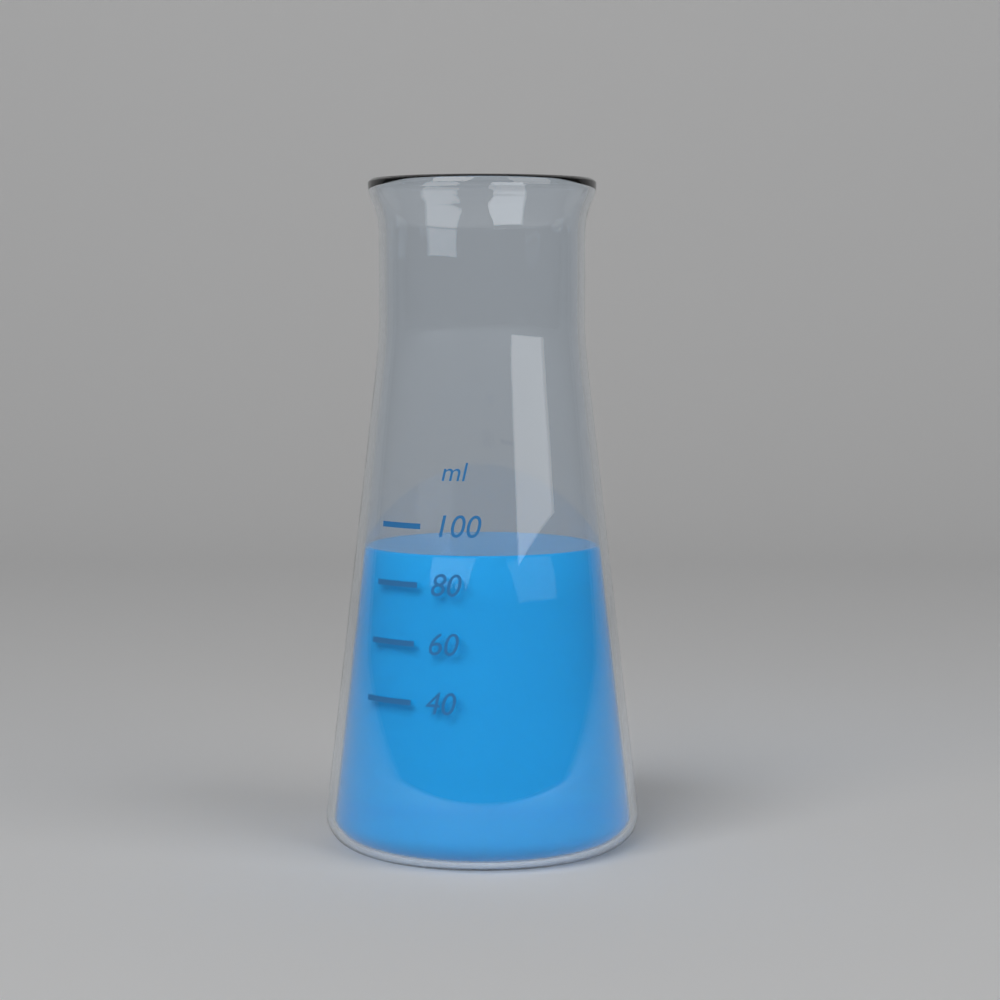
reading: 90 ml
